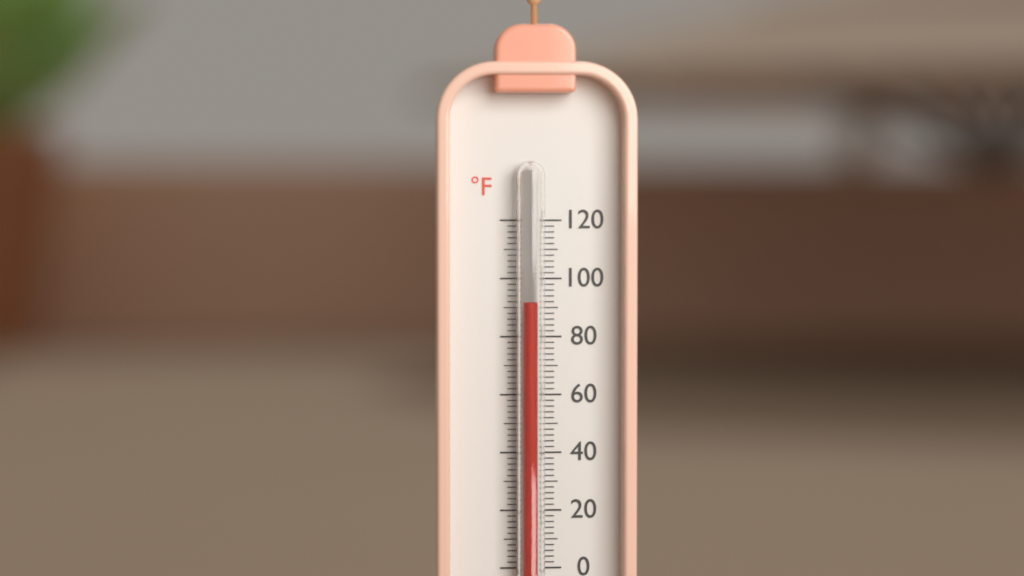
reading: 92 °F
